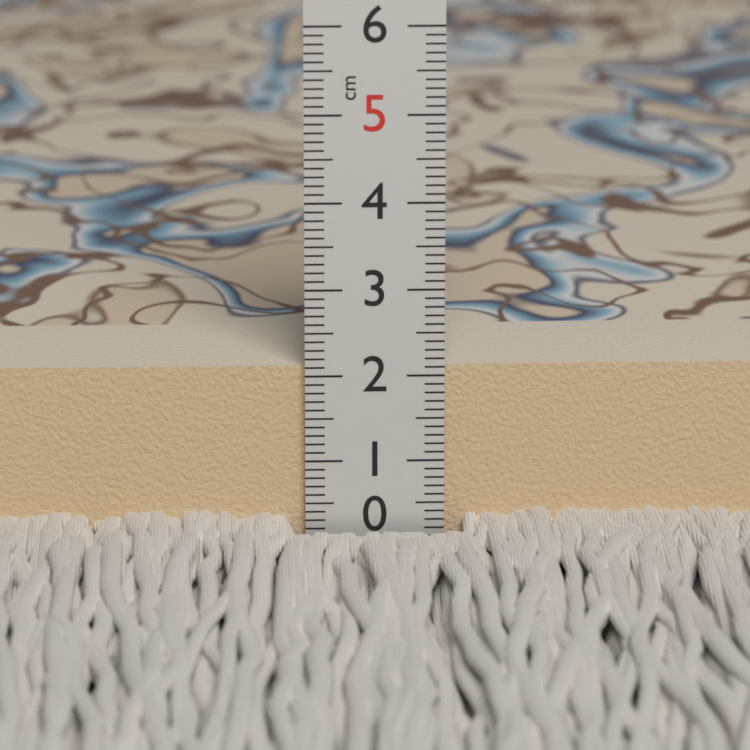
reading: 2.1 cm
